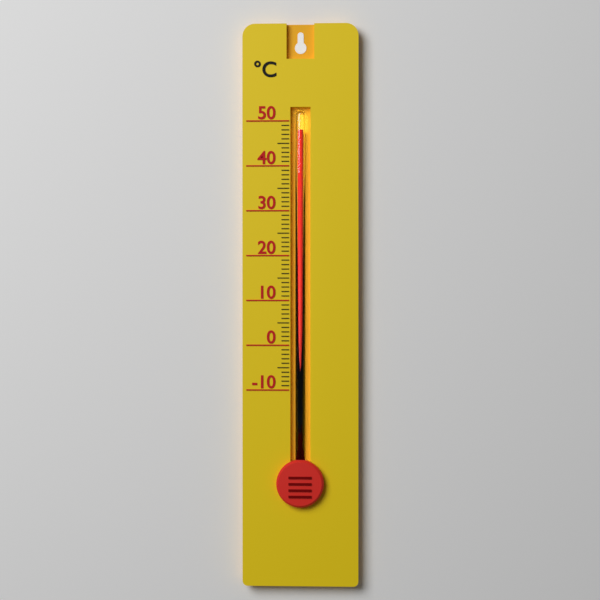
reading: 48 °C
